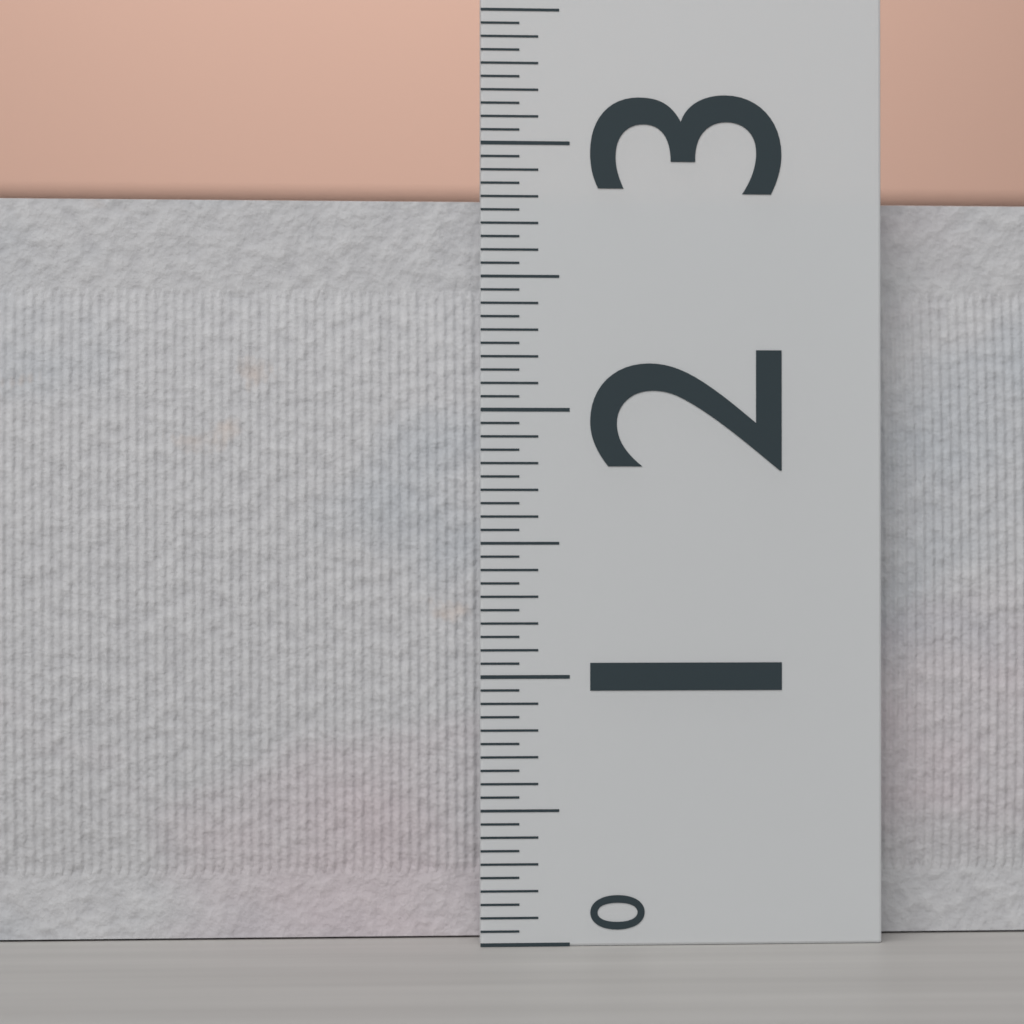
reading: 2.85 (no unit)
